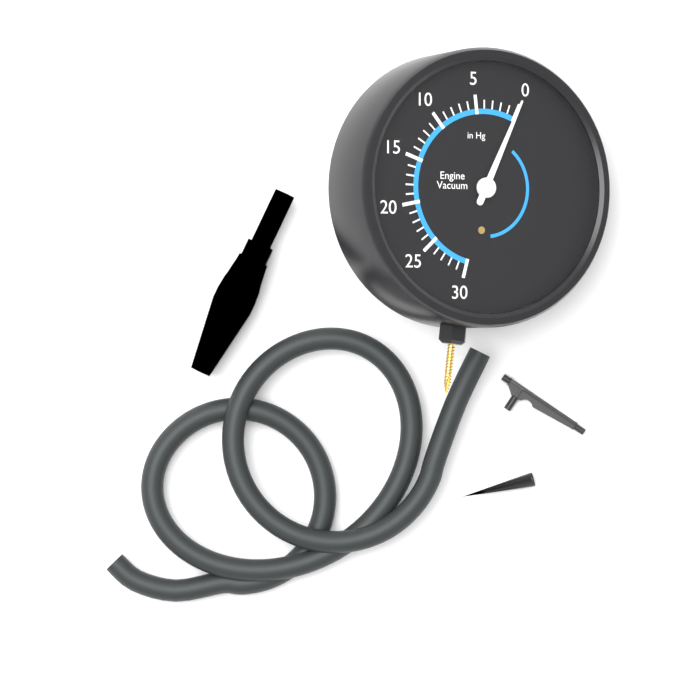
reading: 0 inHg
